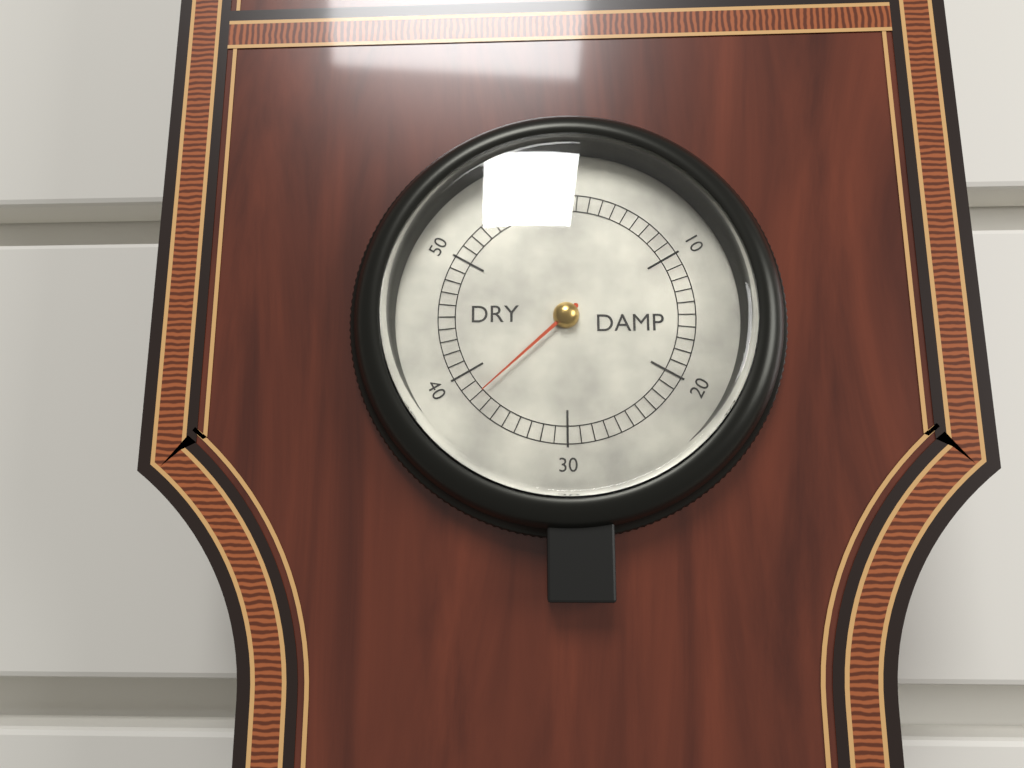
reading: 38 (no unit)
